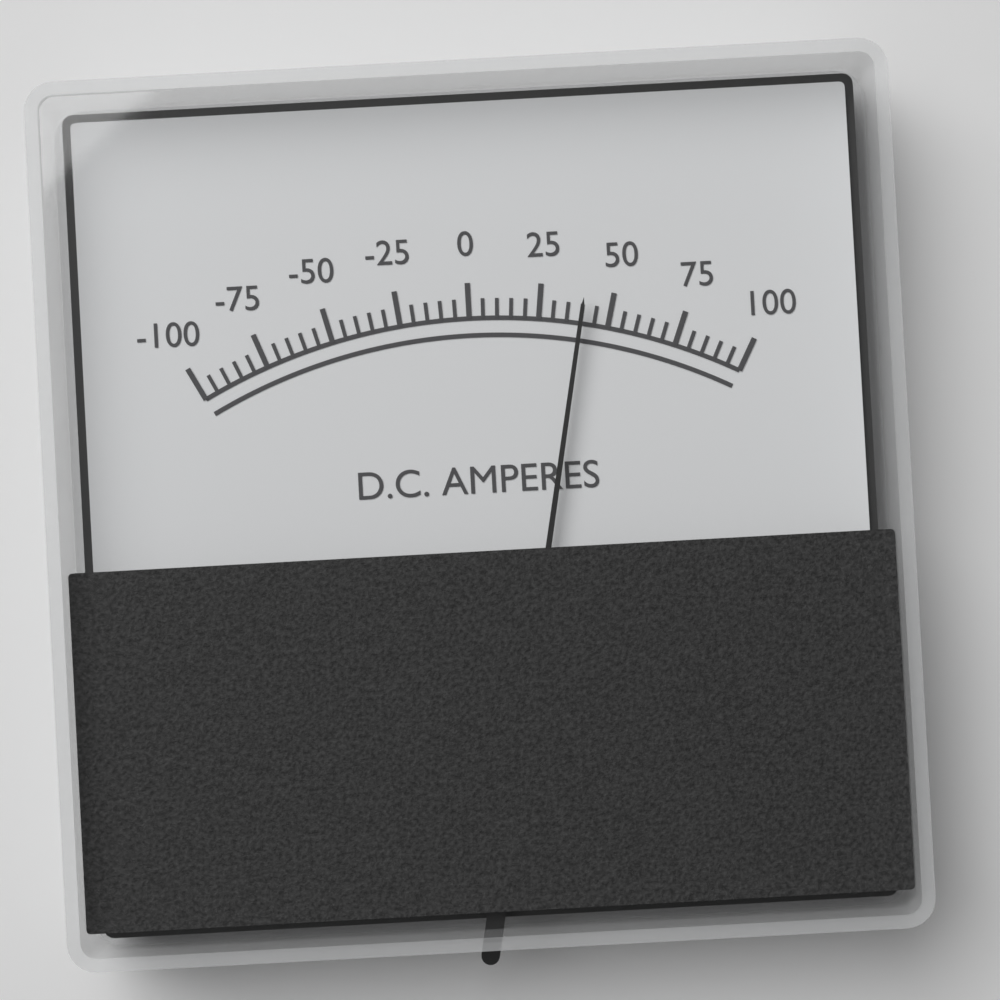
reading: 40 A
